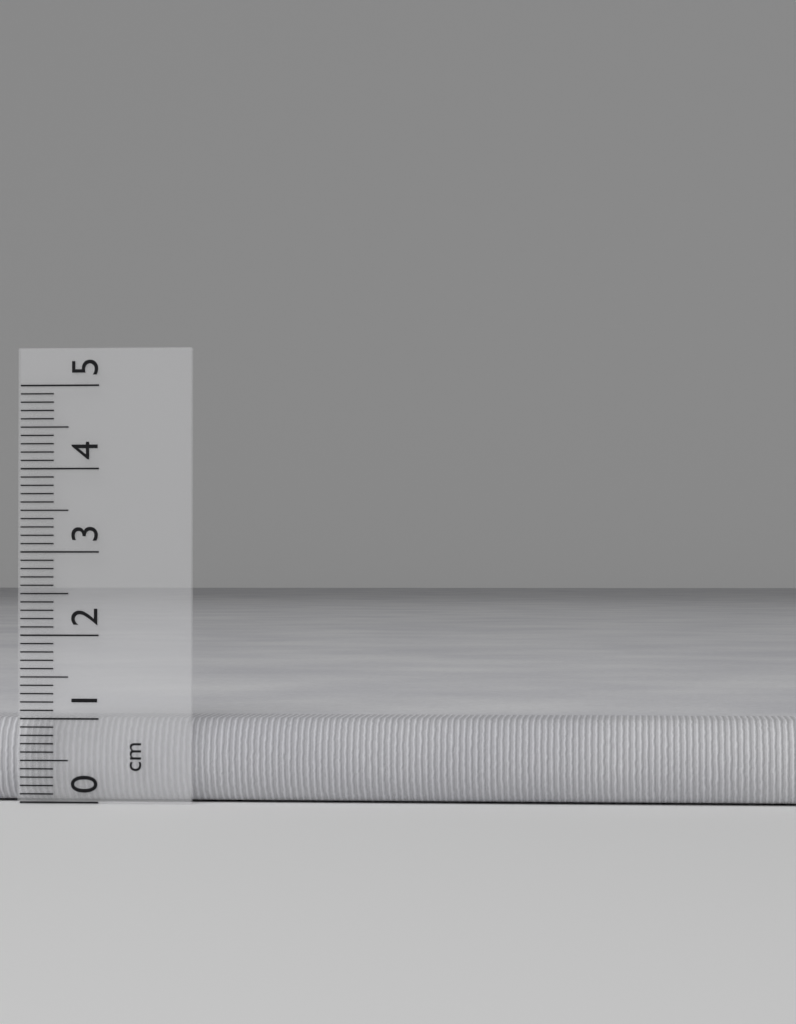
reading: 1.0 cm
